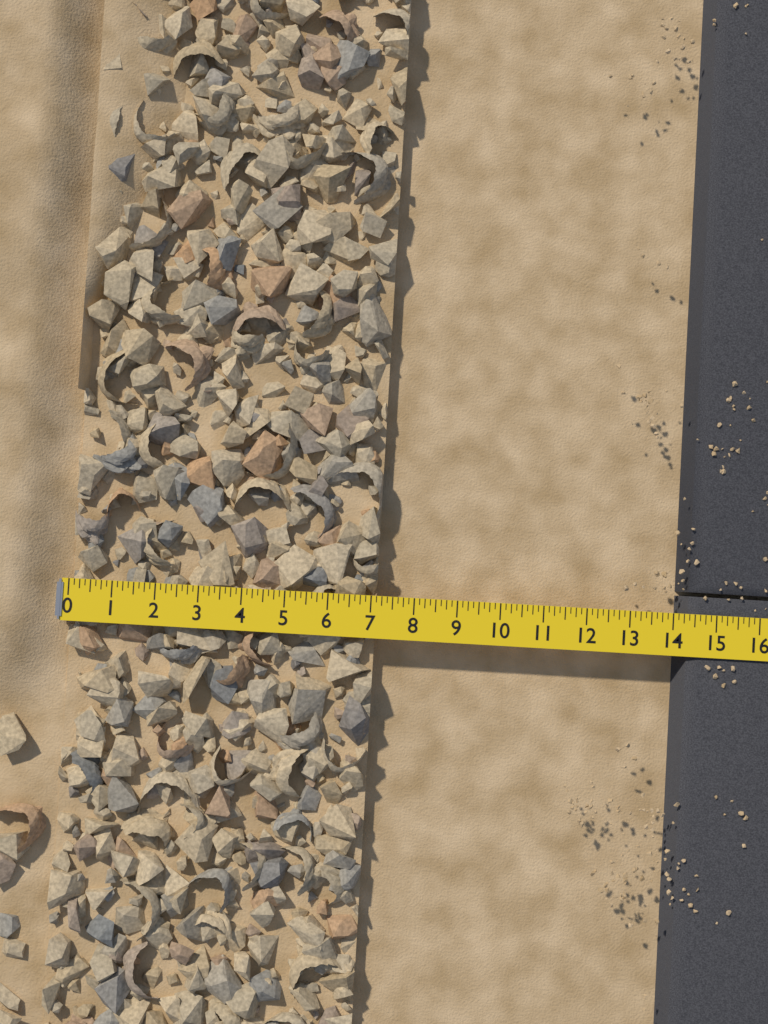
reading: 7.125 (no unit)
